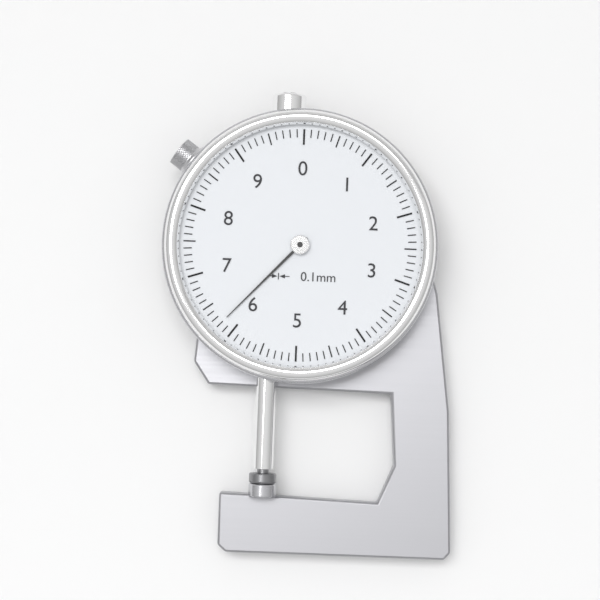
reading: 6.2 mm
